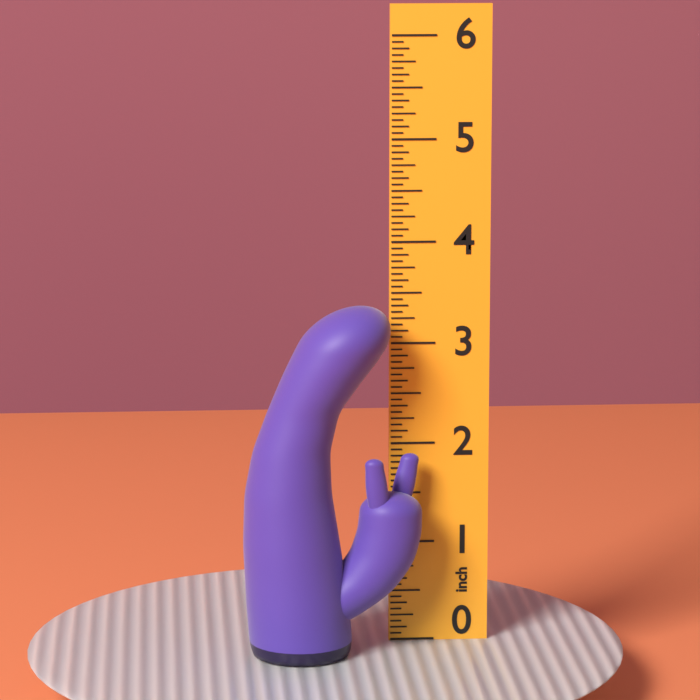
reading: 3.4375 inch
